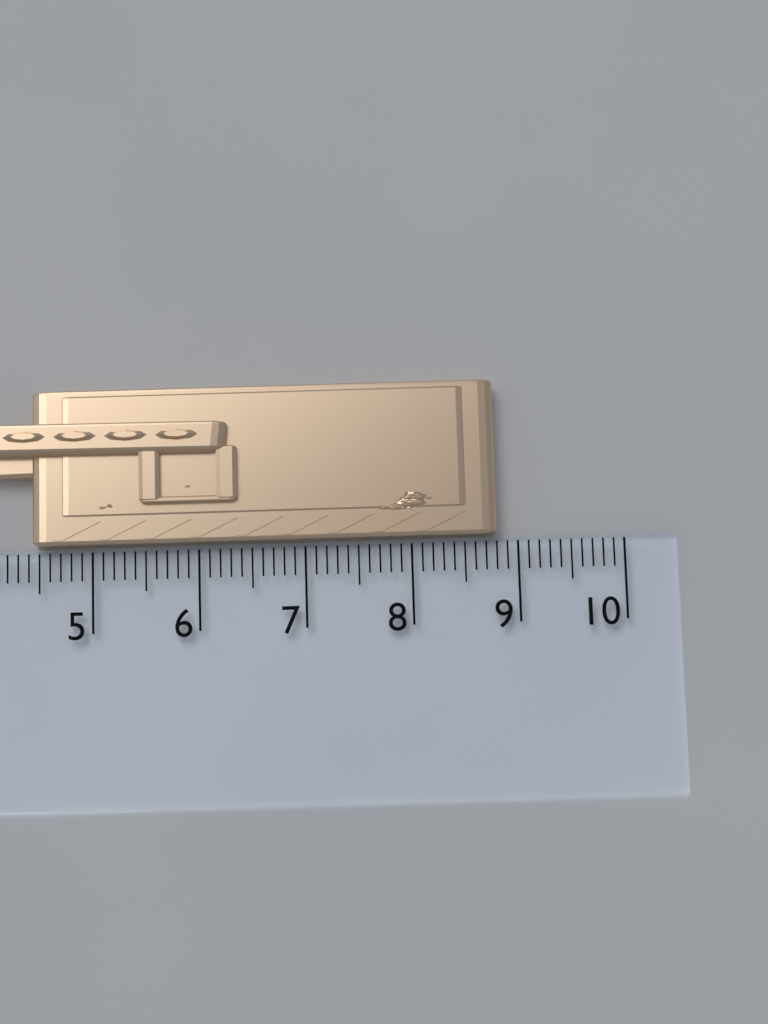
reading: 8.8 cm
